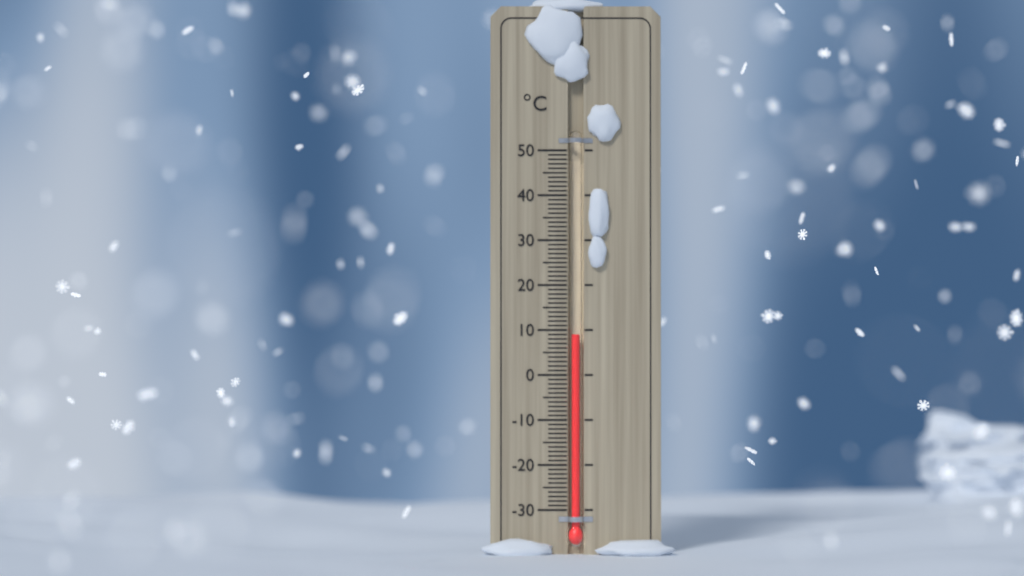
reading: 9 °C
